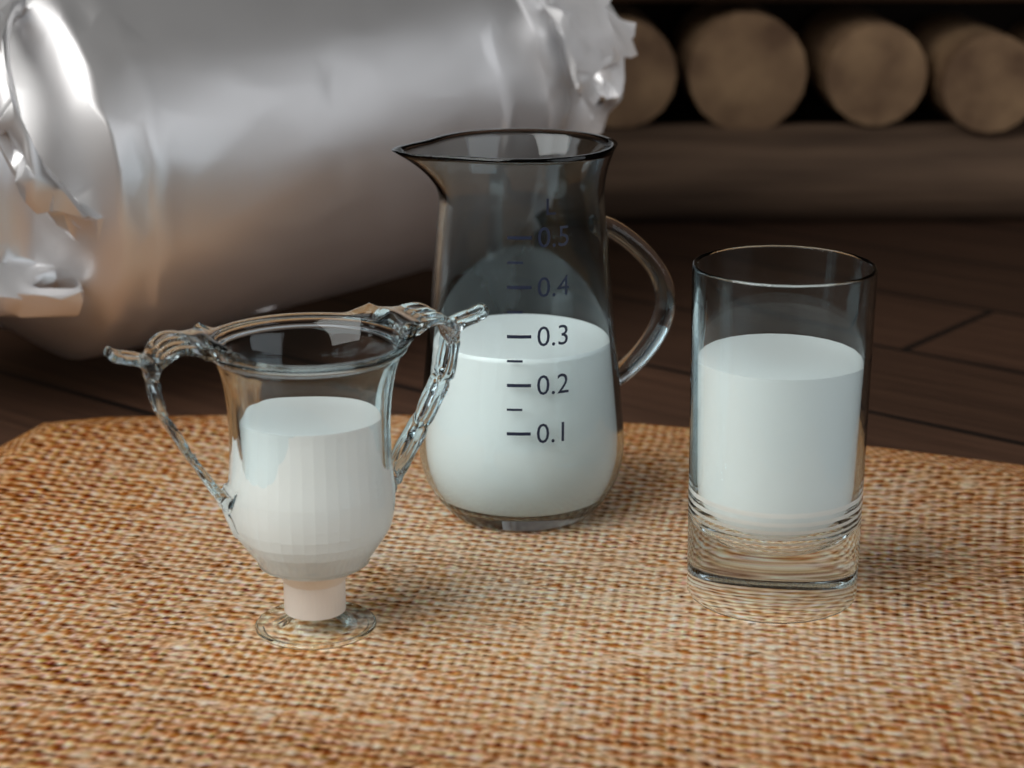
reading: 0.25 L
